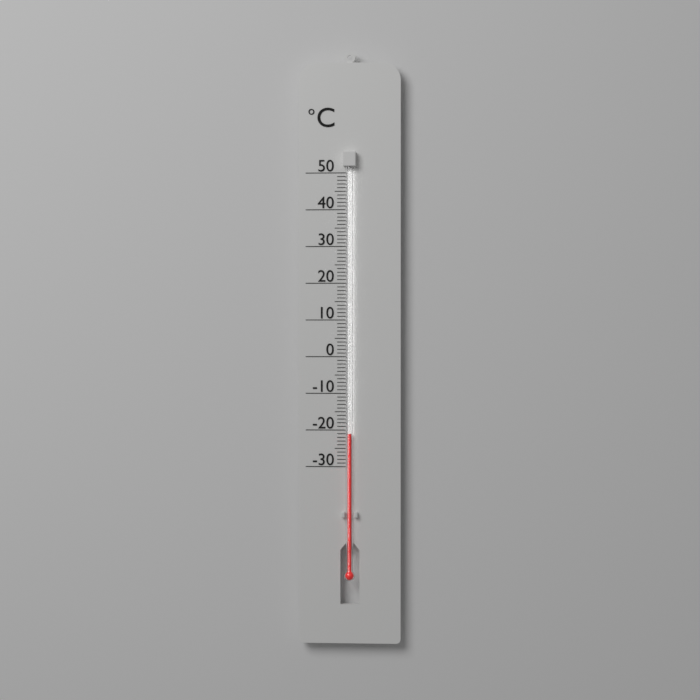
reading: -21 °C
